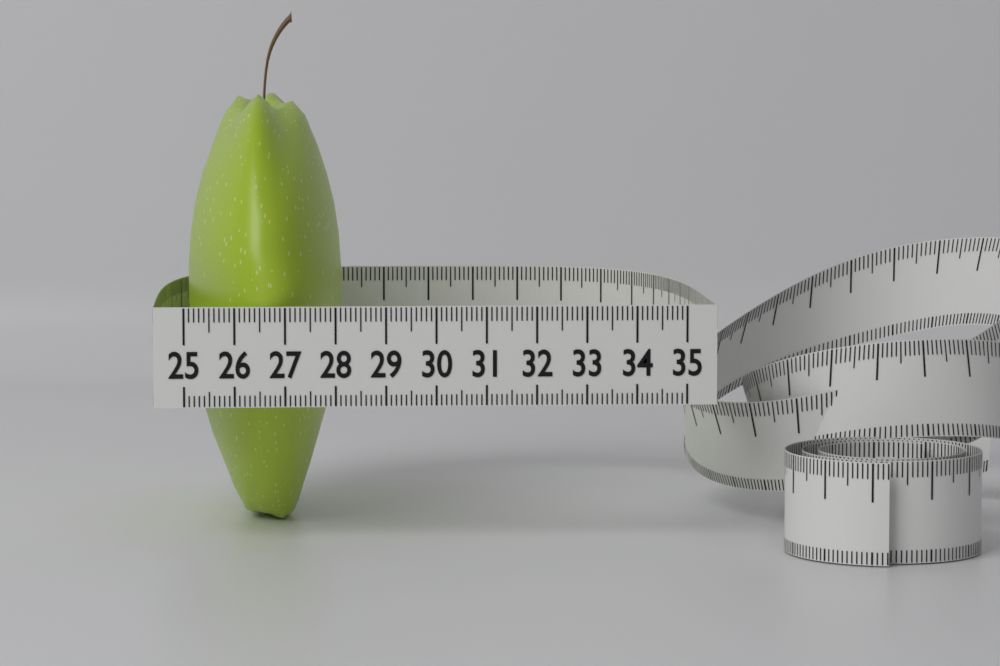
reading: 28.2 (no unit)
